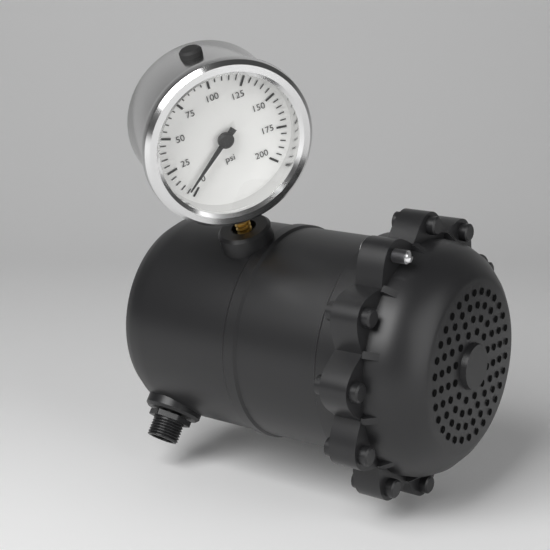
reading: 5 psi
